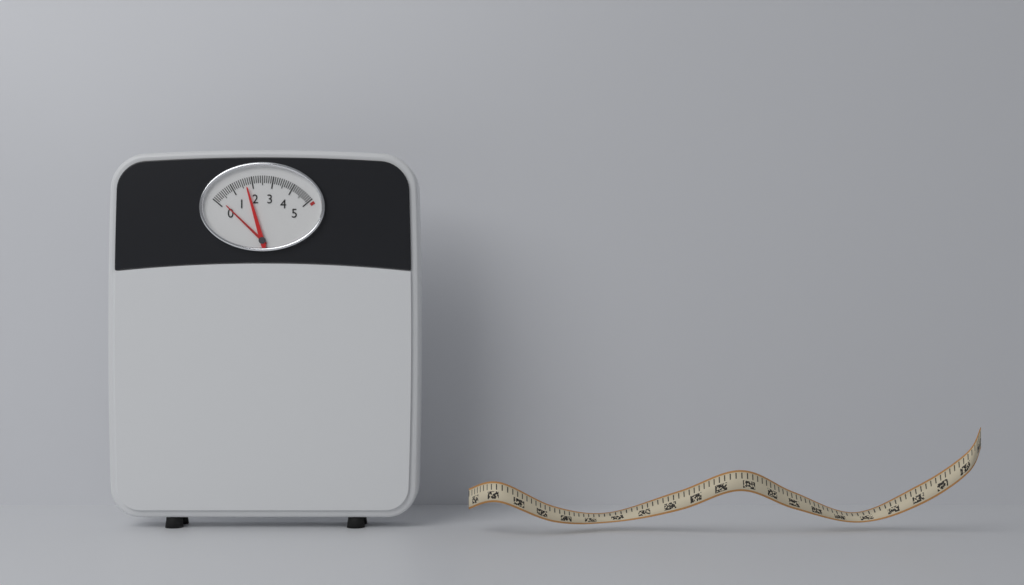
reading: 1.7 (no unit)
